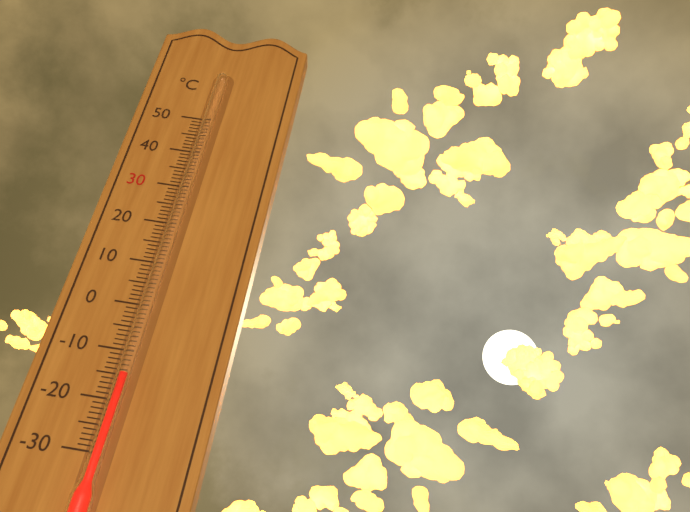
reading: -15 °C
